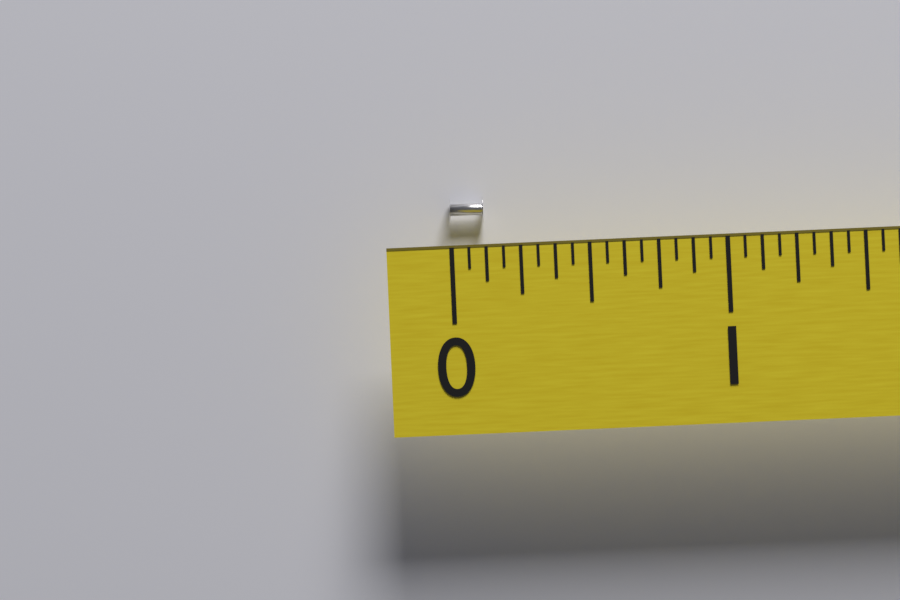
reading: 0.1250 (no unit)
